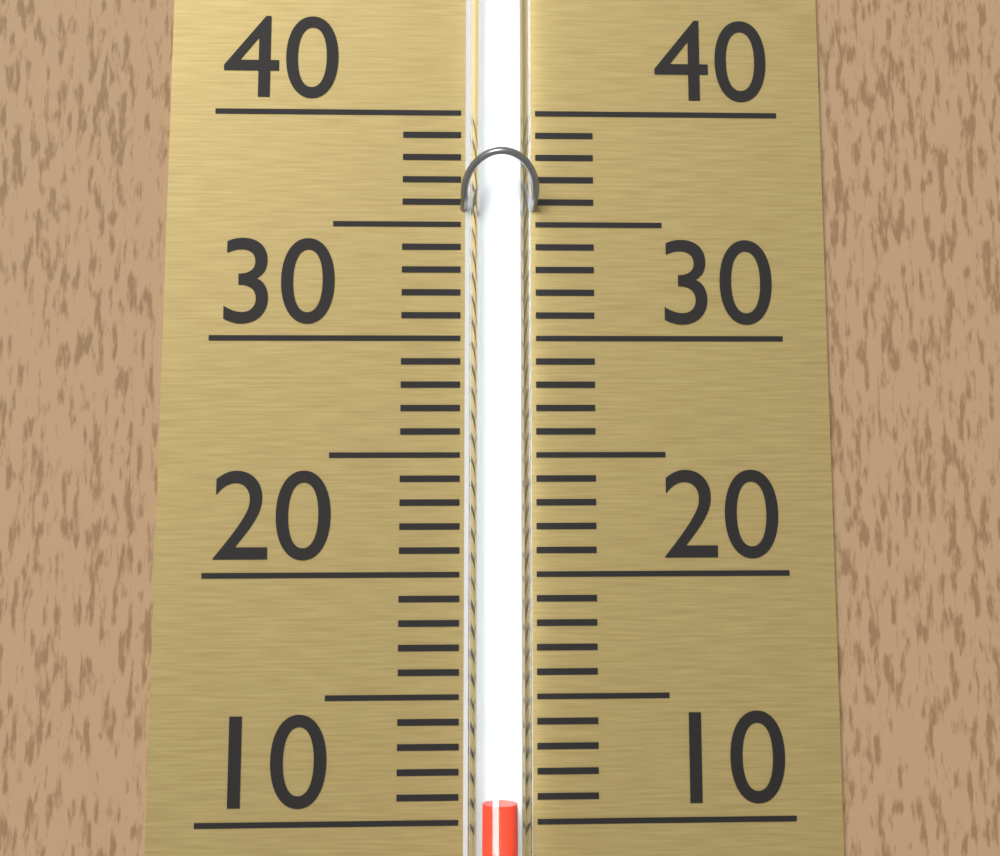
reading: 11 (no unit)
